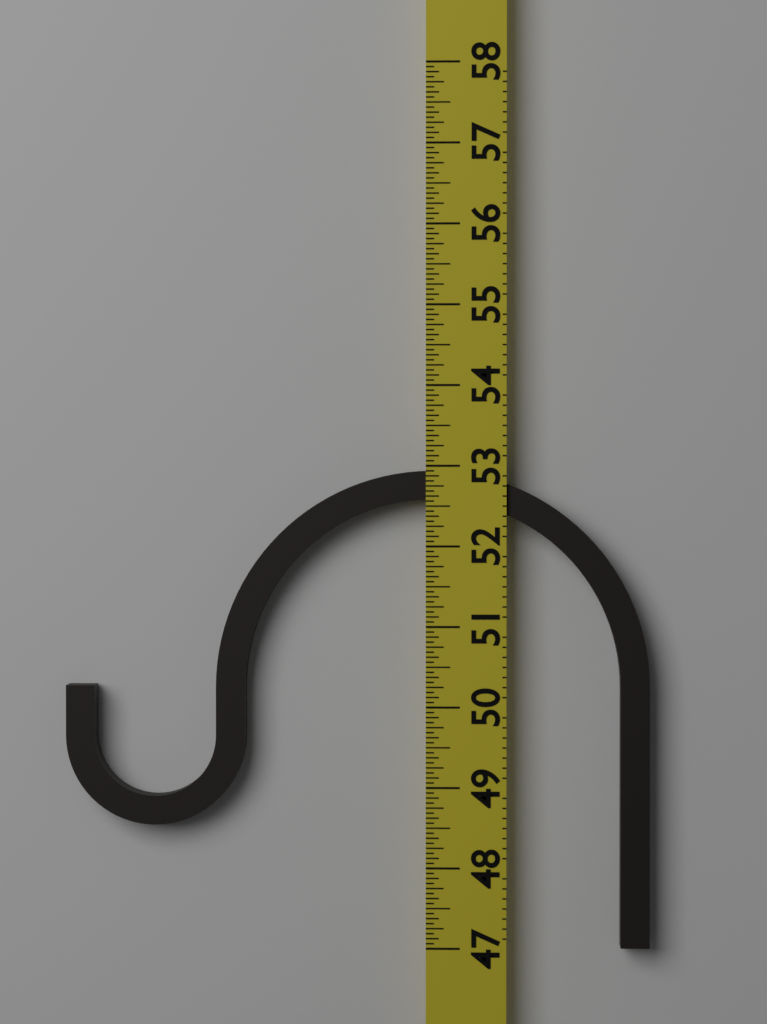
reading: 52.9375 (no unit)
